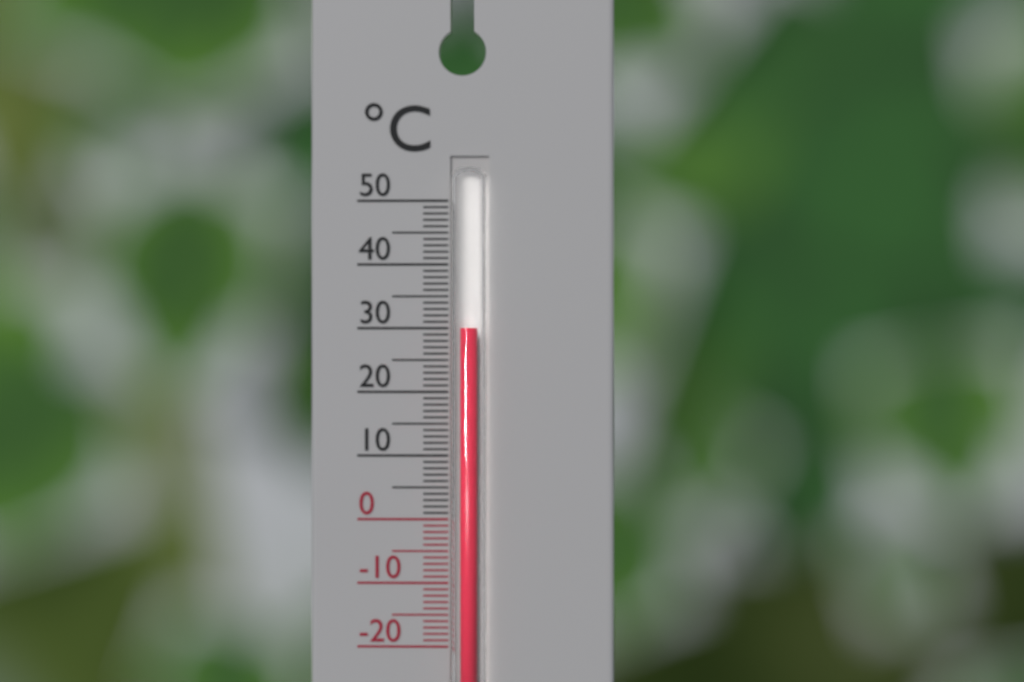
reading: 30 °C
